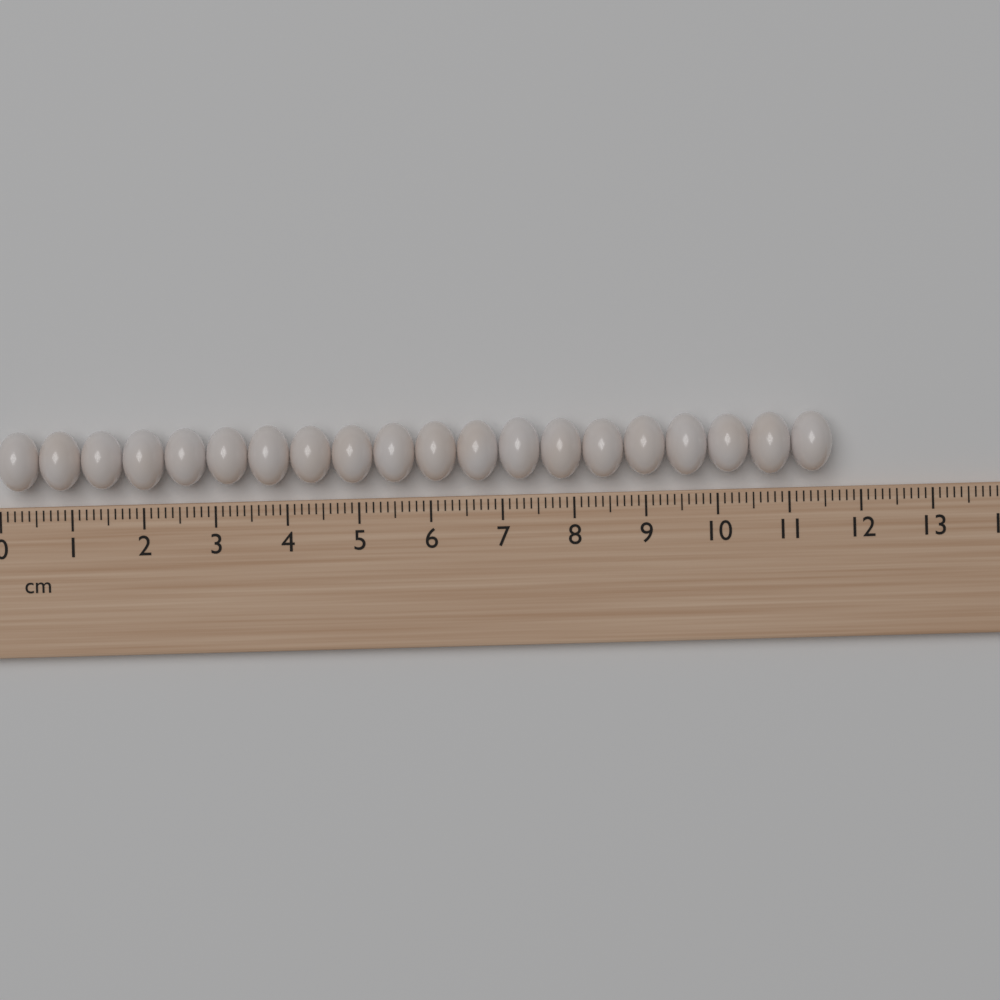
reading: 11.6 cm
